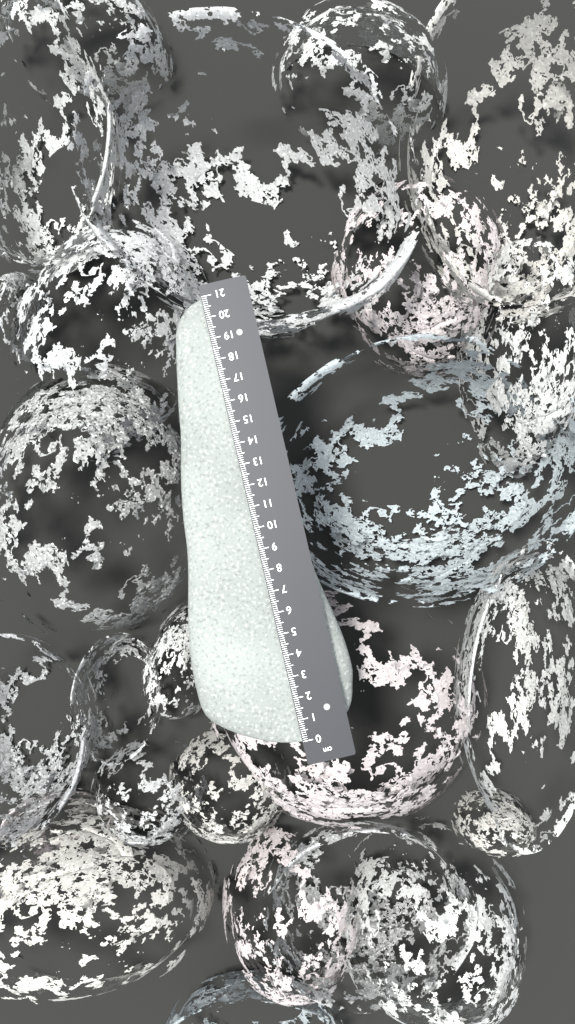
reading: 20.9 cm
